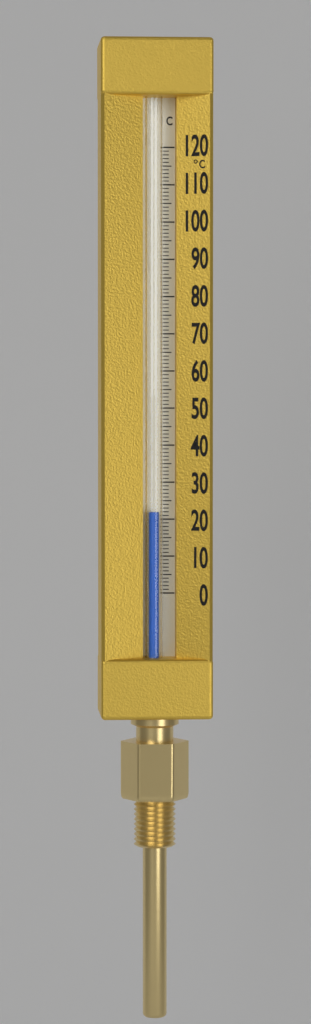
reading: 22 °C
